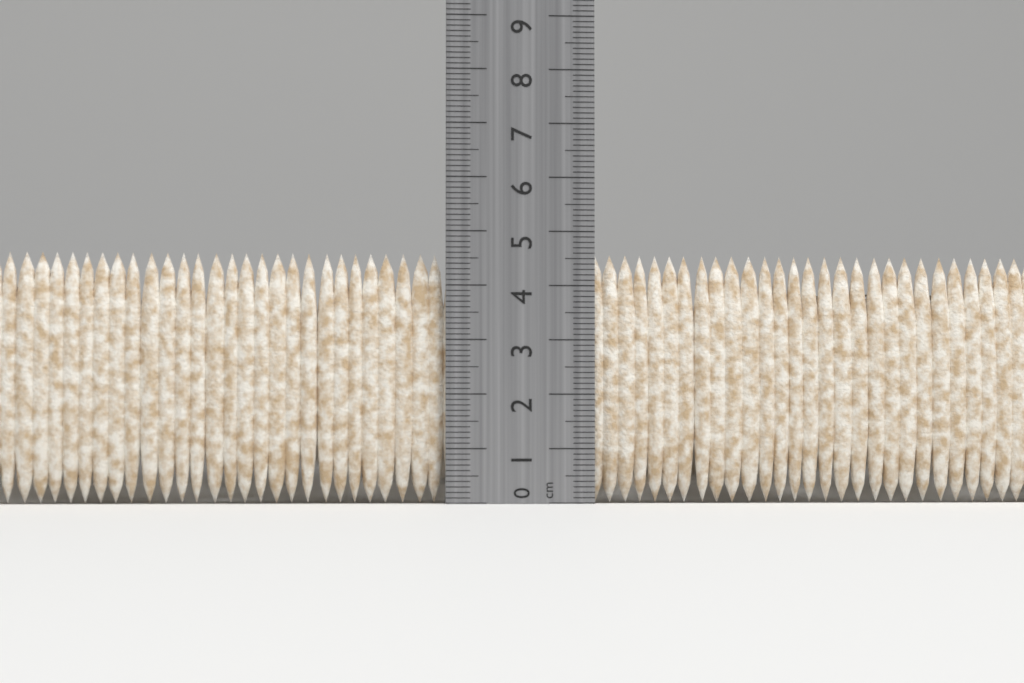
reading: 4.6 cm
